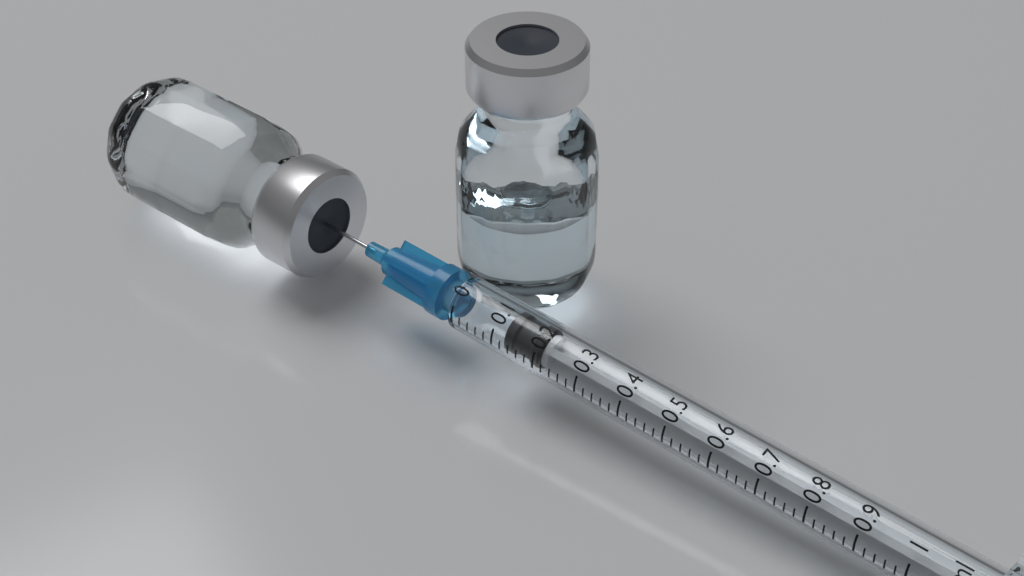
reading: 0.12 ml
